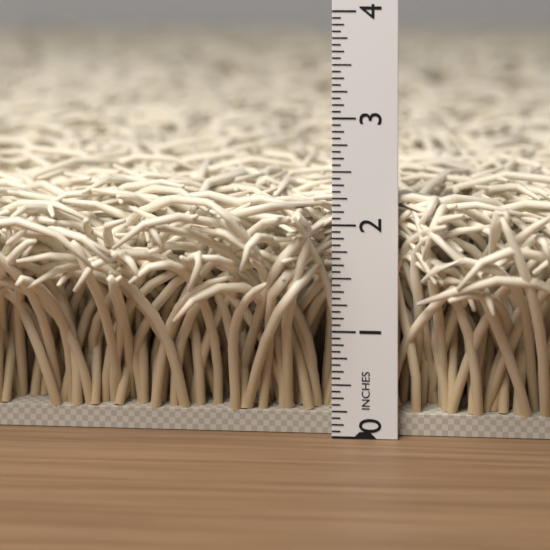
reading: 2.3125 in
